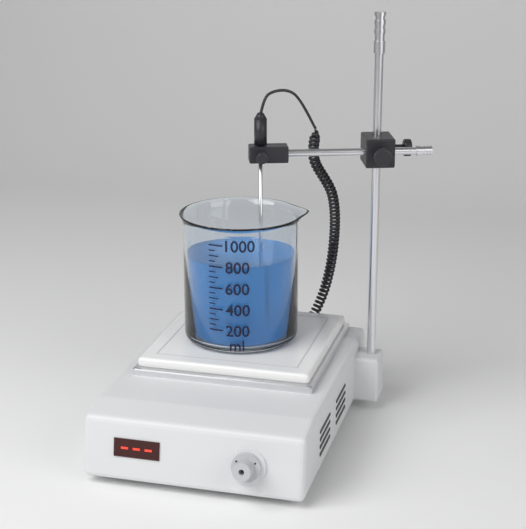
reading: 800 ml
